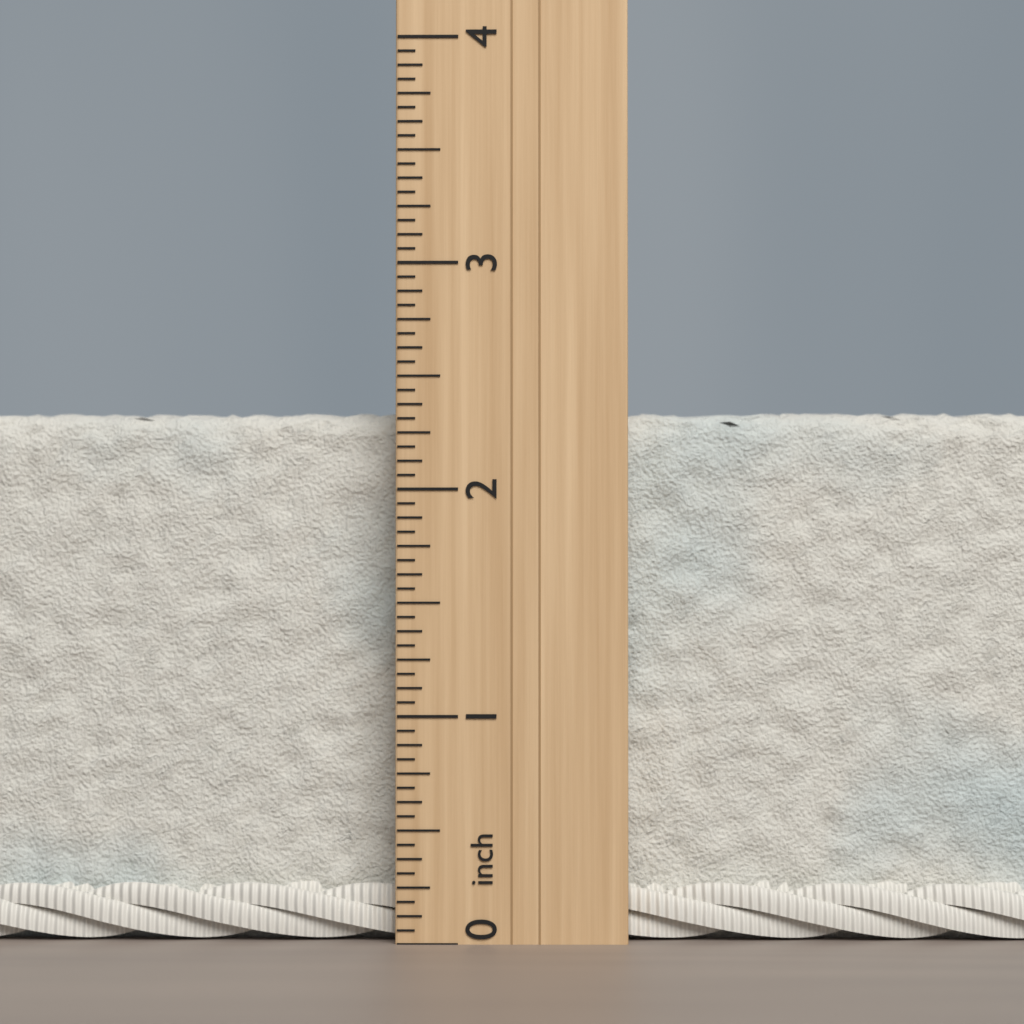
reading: 2.3750 inch
